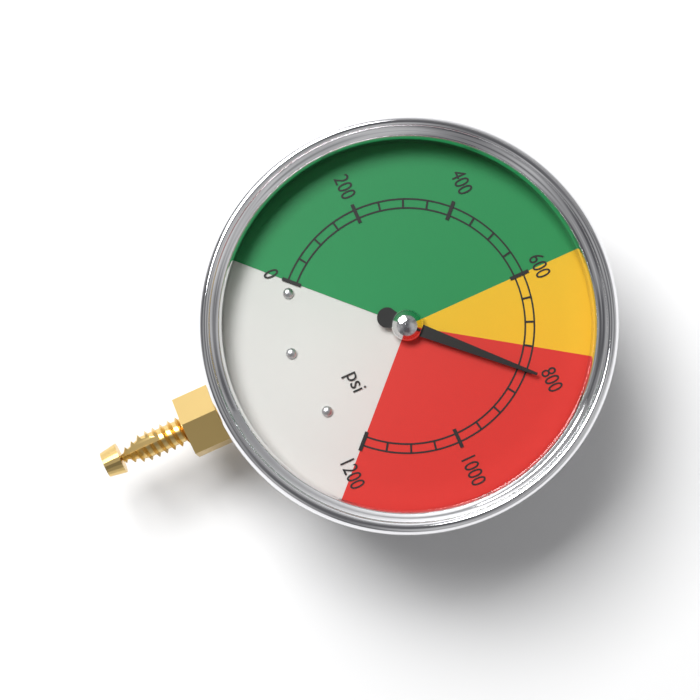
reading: 800 psi
